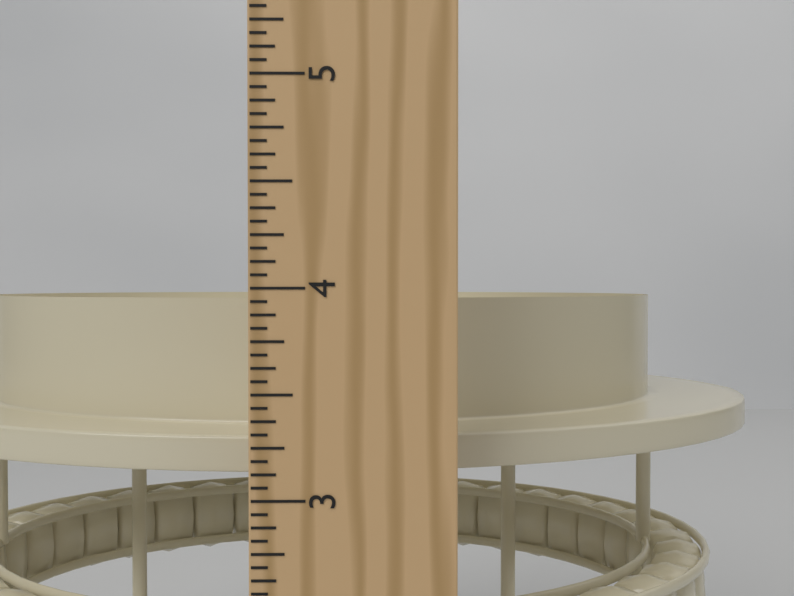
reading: 3.9375 in
